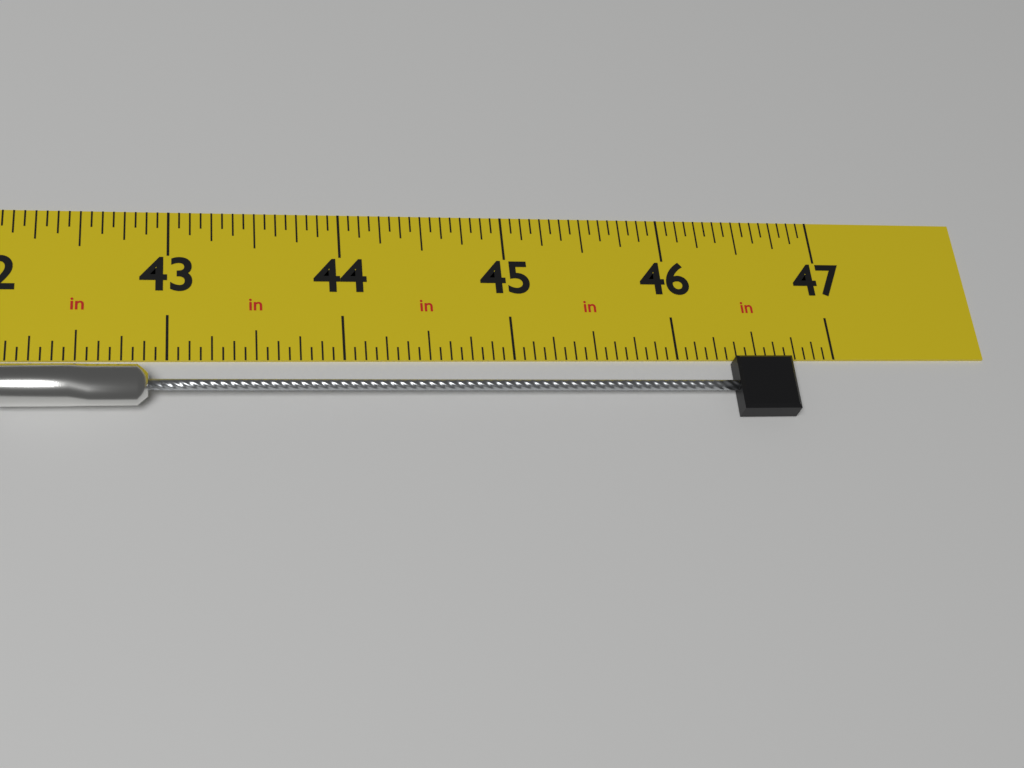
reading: 46.6875 in
